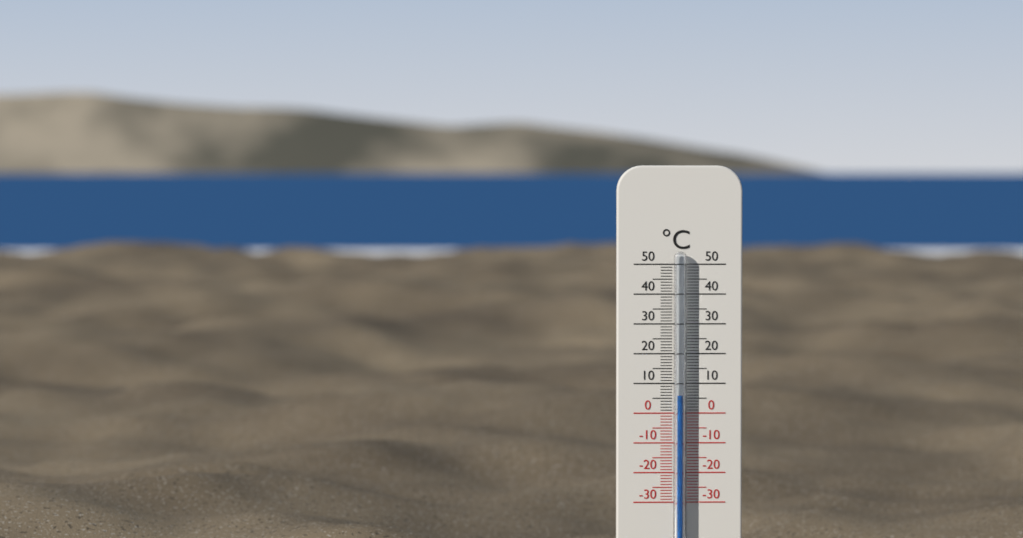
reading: 6 °C
